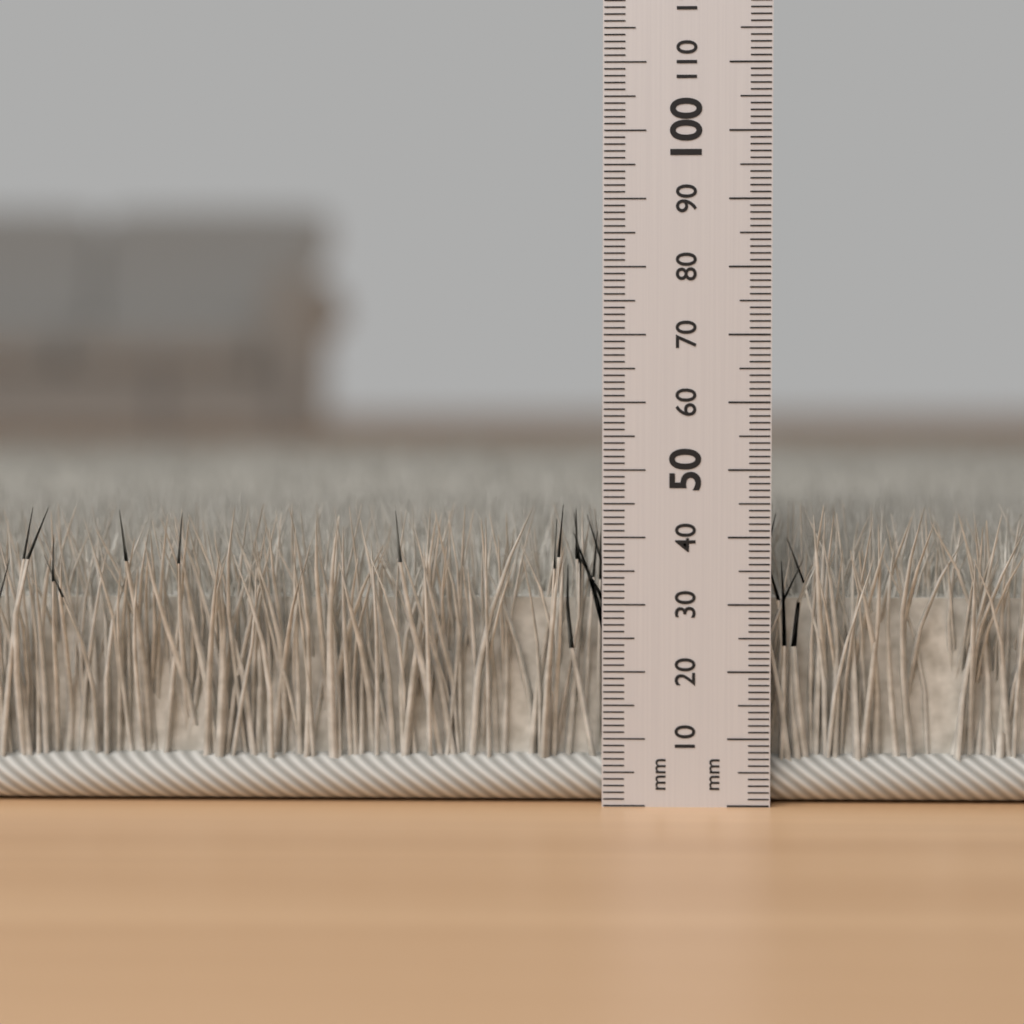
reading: 45 mm
